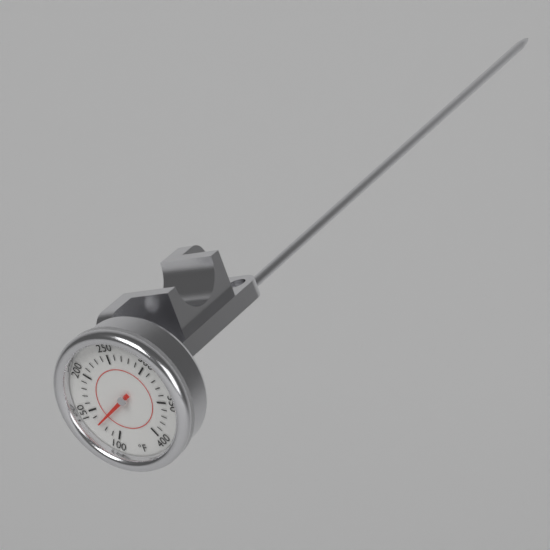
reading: 130 °F
